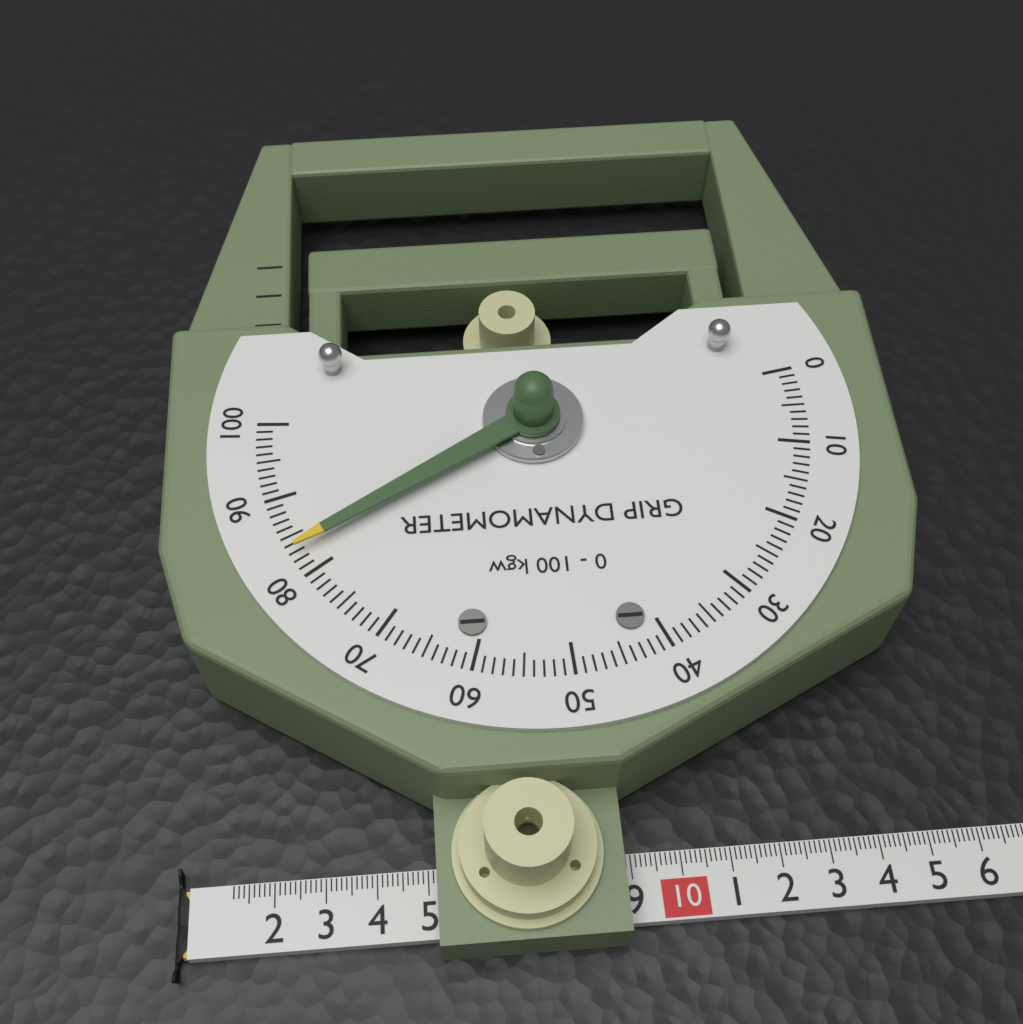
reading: 83 kgw
